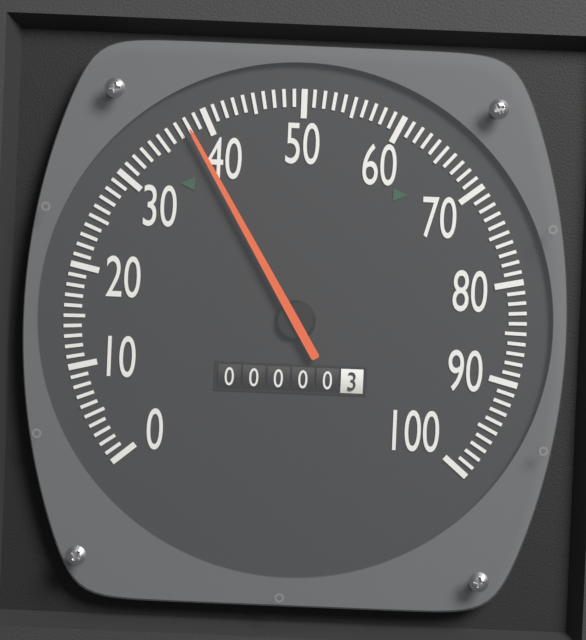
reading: 38 (no unit)
